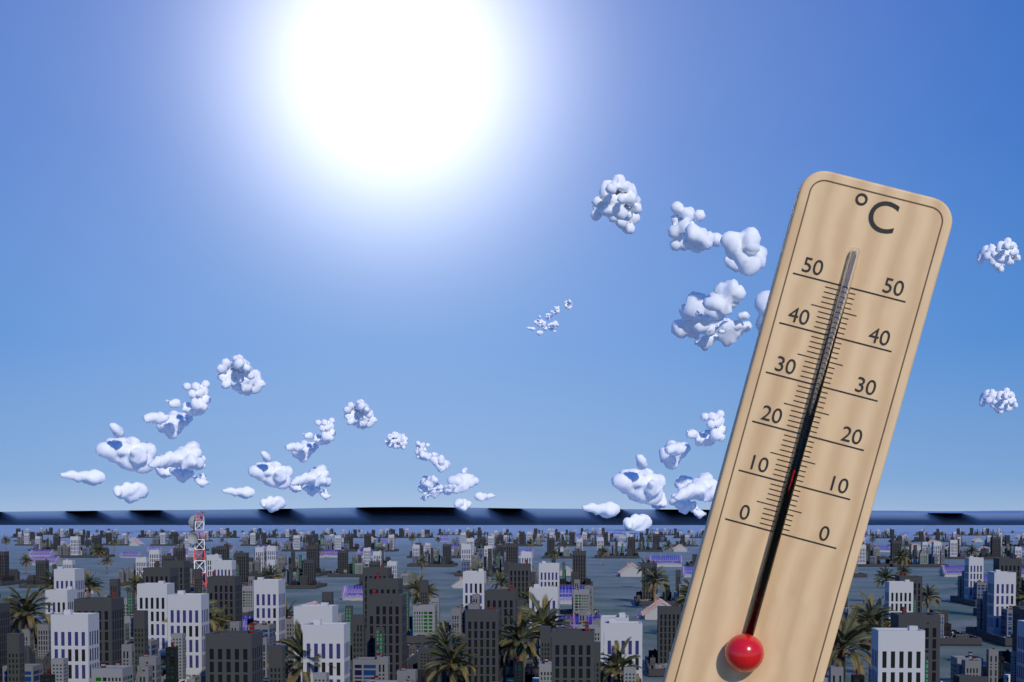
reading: 13 °C
